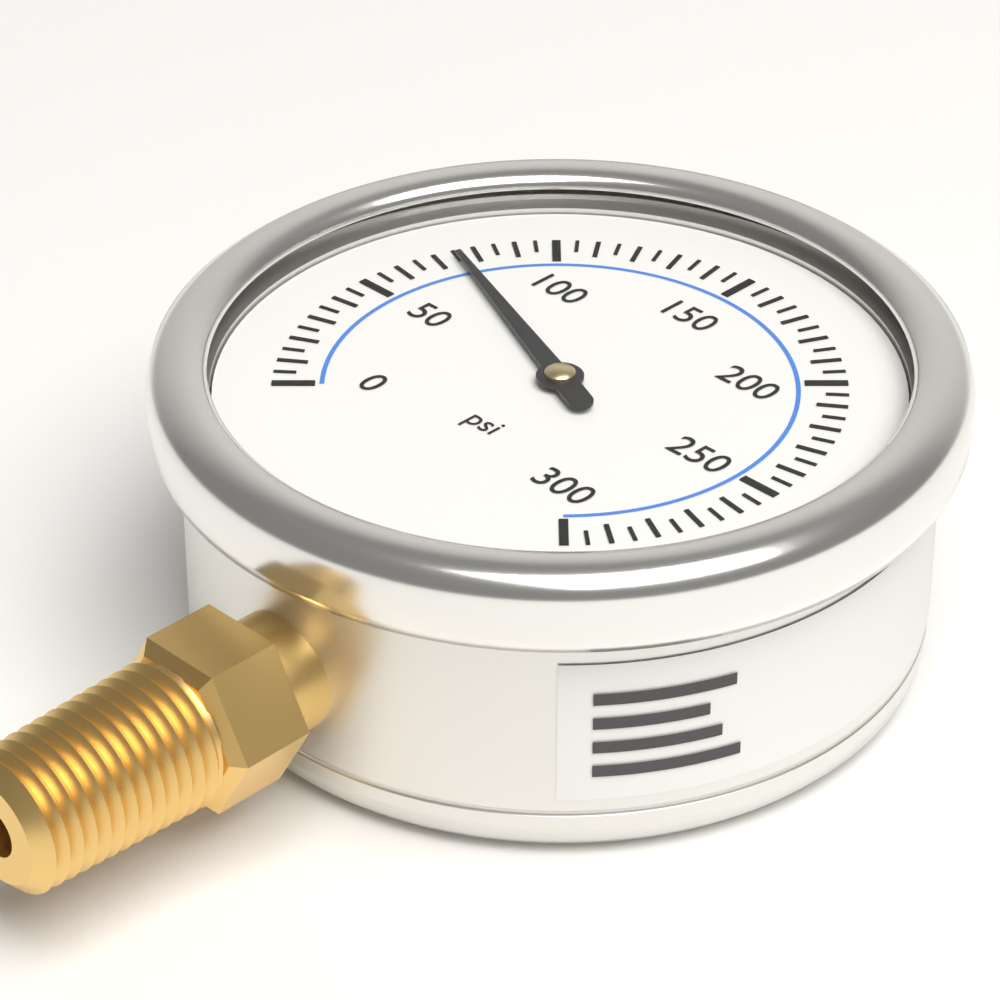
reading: 75 psi
